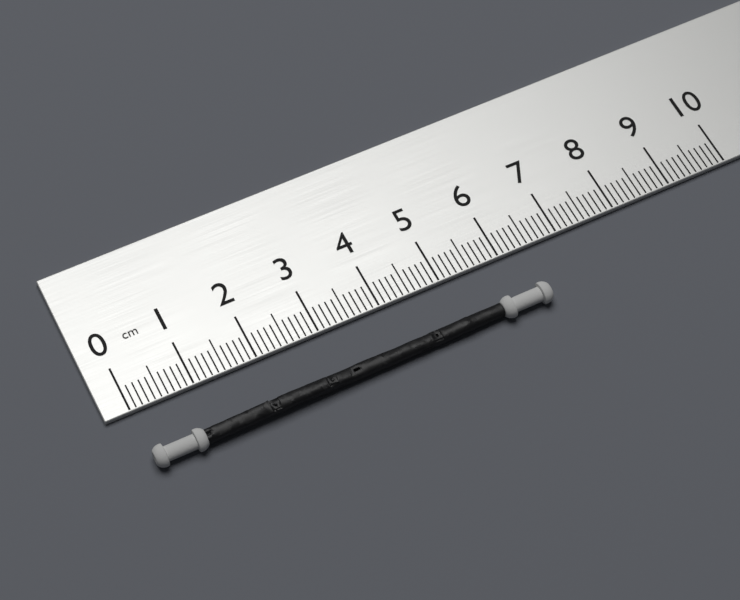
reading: 6.4 cm
